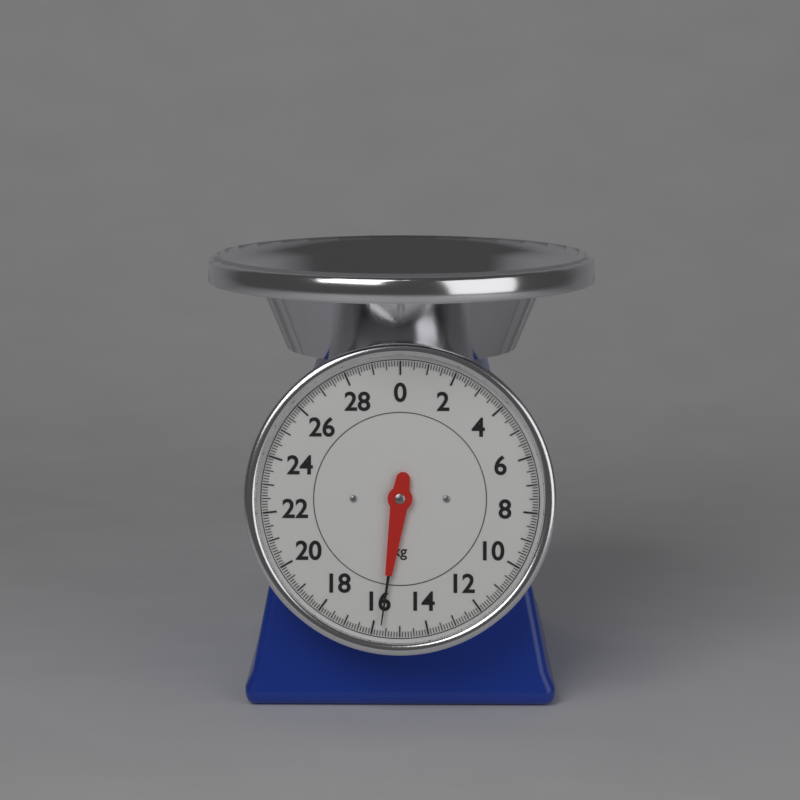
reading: 15.7 kg
